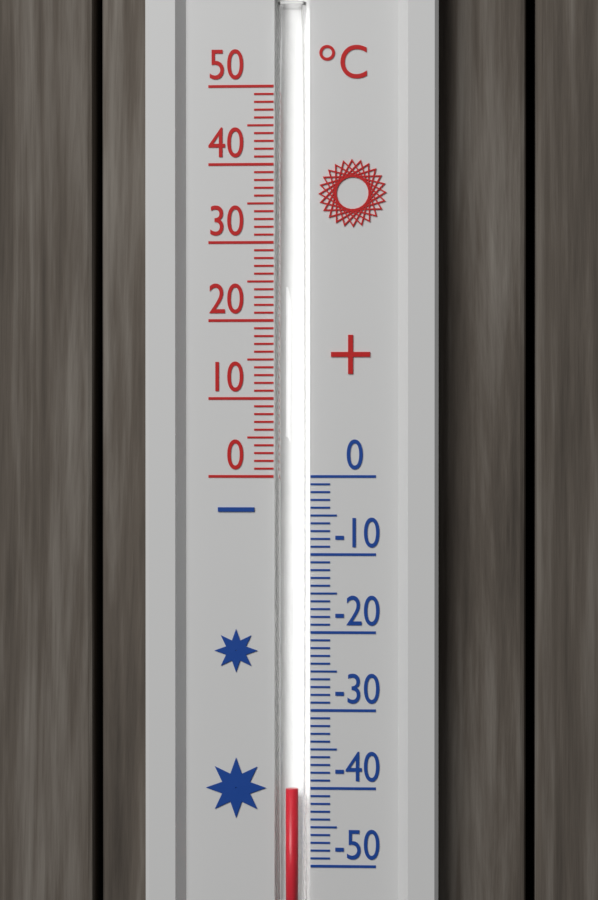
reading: -40 °C
